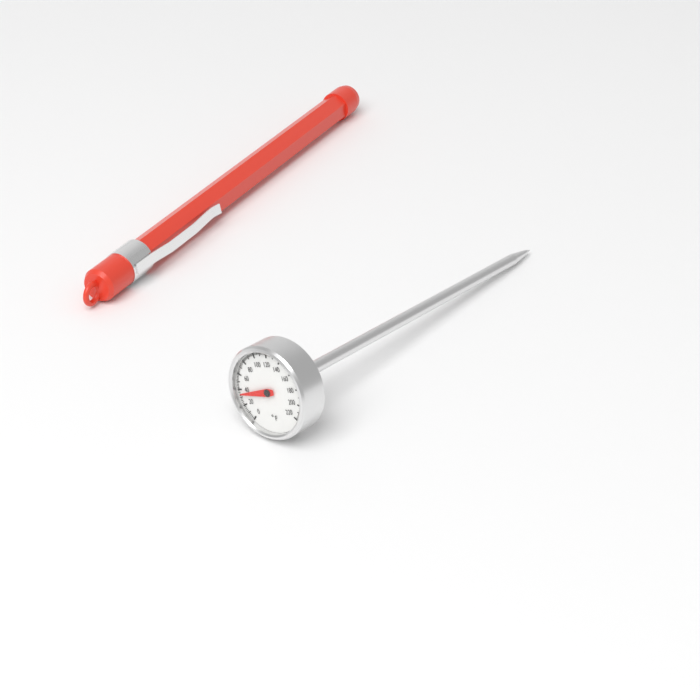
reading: 34 °F
